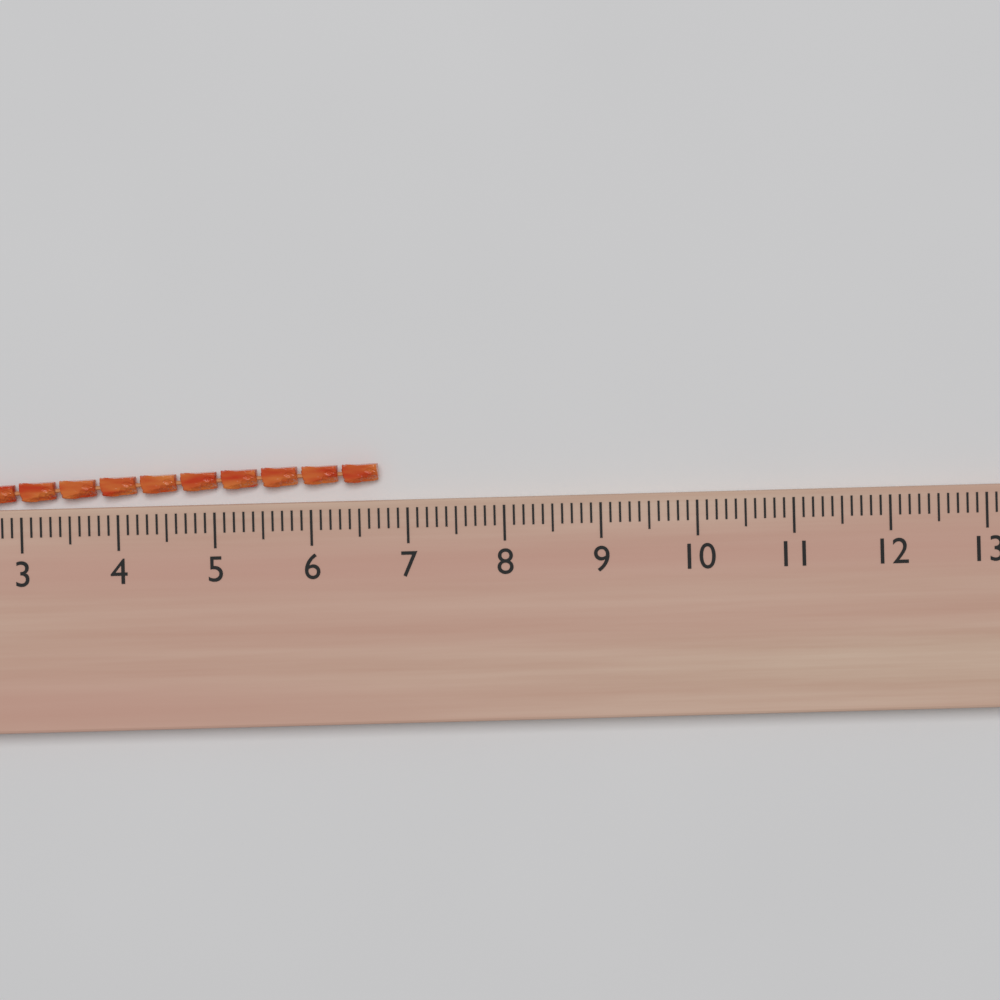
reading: 6.7 (no unit)
